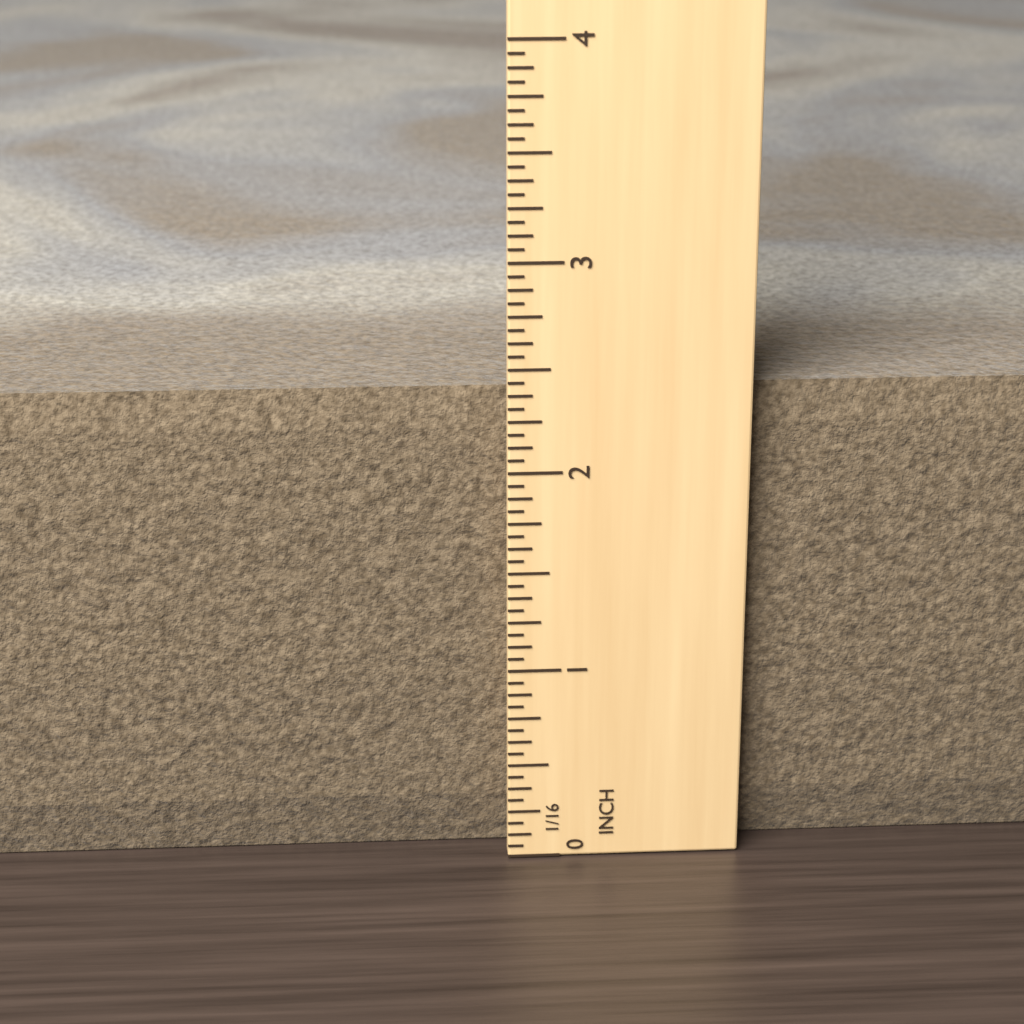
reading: 2.3750 in
